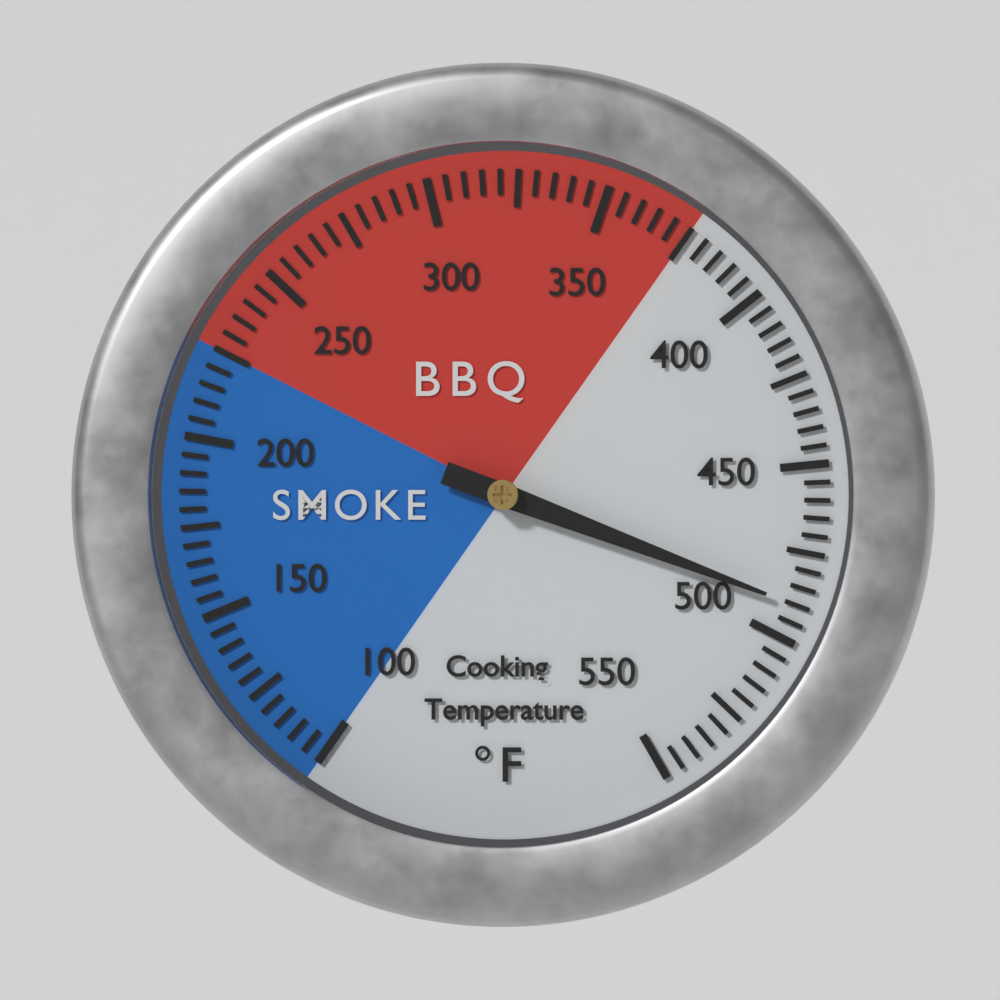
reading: 490 °F
